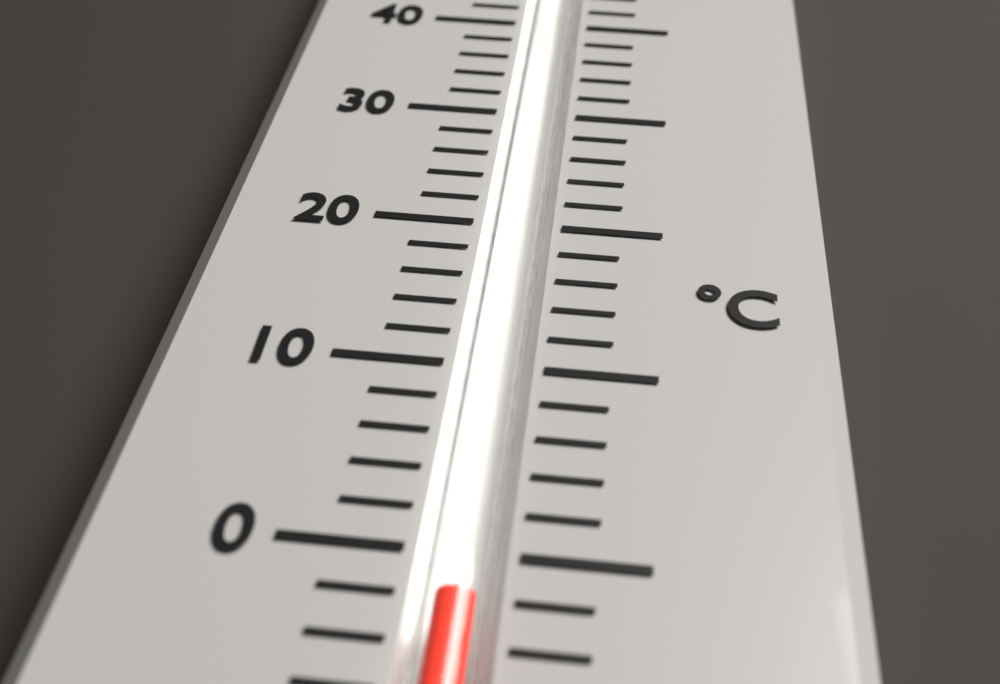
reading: -2 °C
